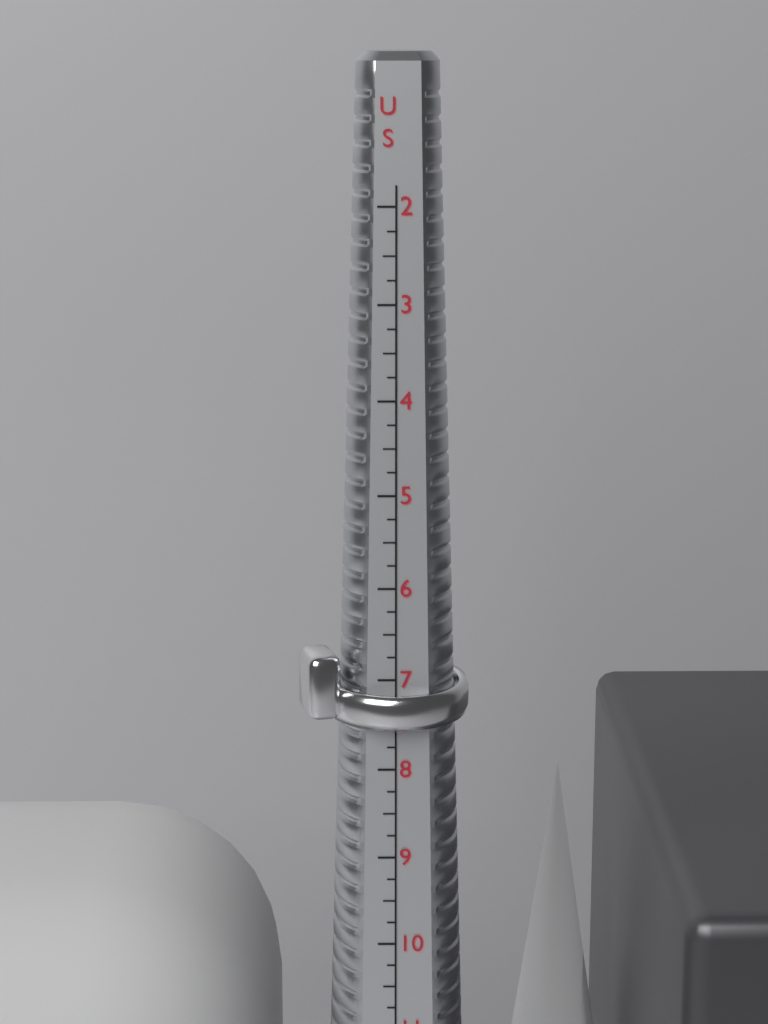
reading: 7.50 US
